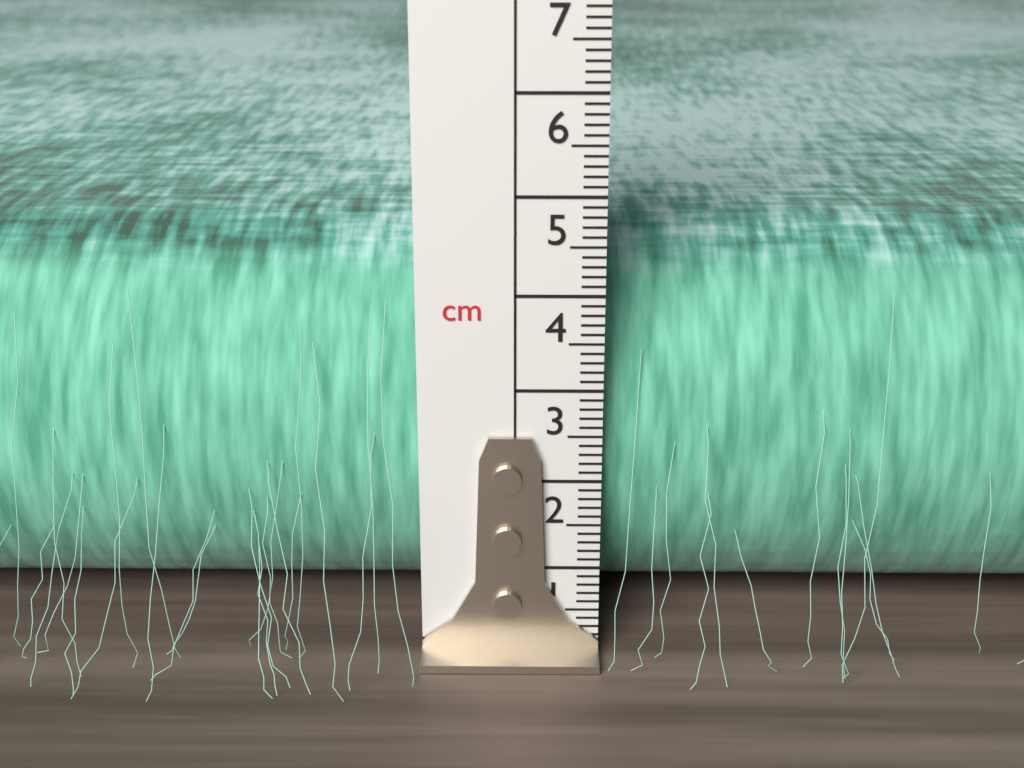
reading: 4.4 cm
